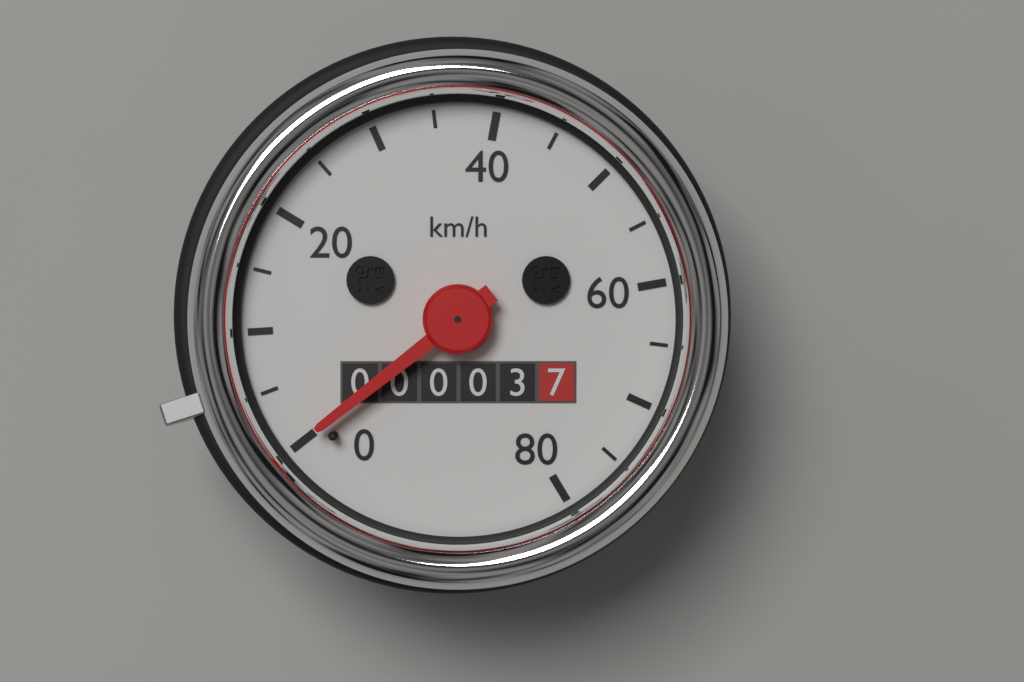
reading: 0 km/h
